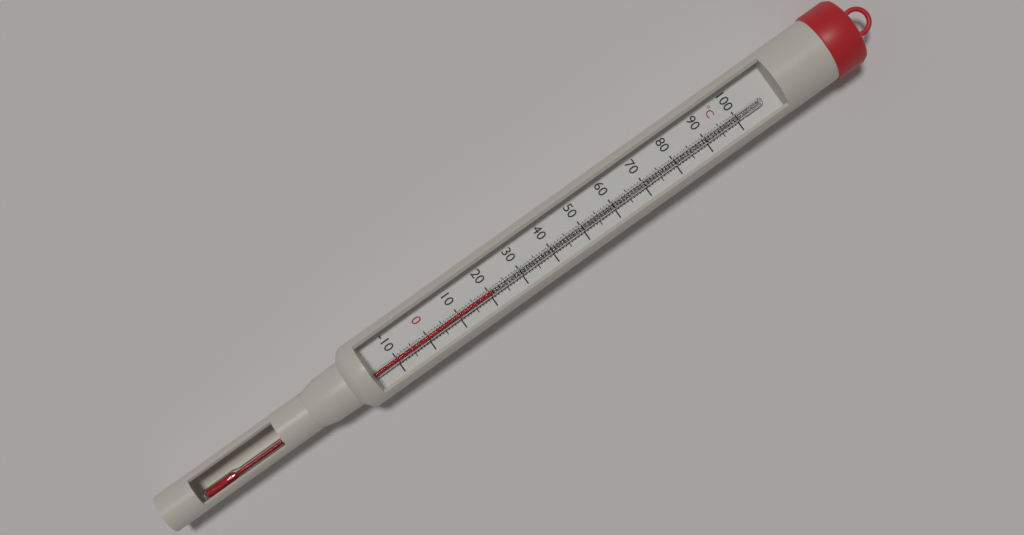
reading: 21 °C
